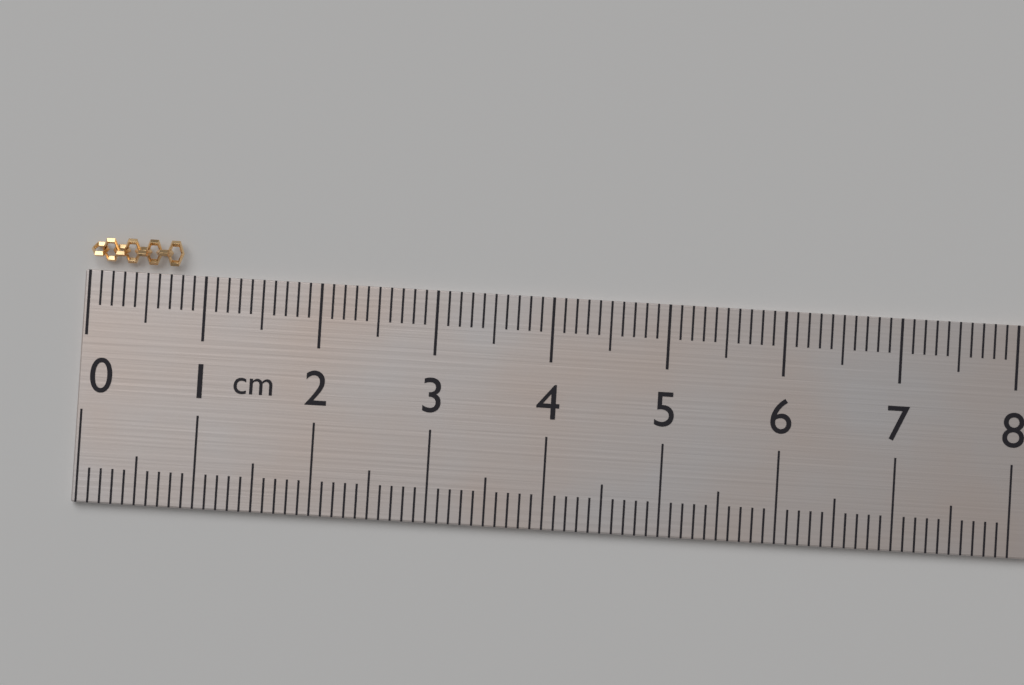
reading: 0.8 cm
